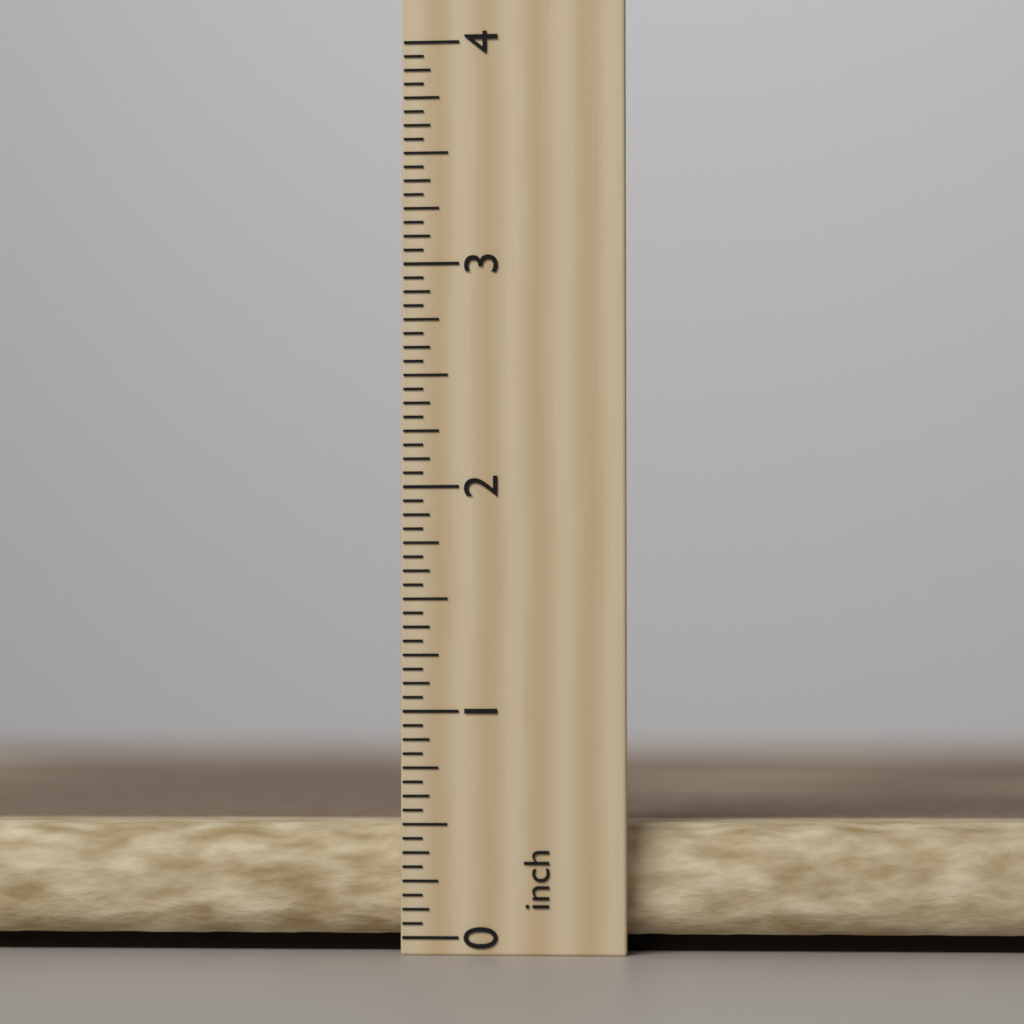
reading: 0.5000 inch
